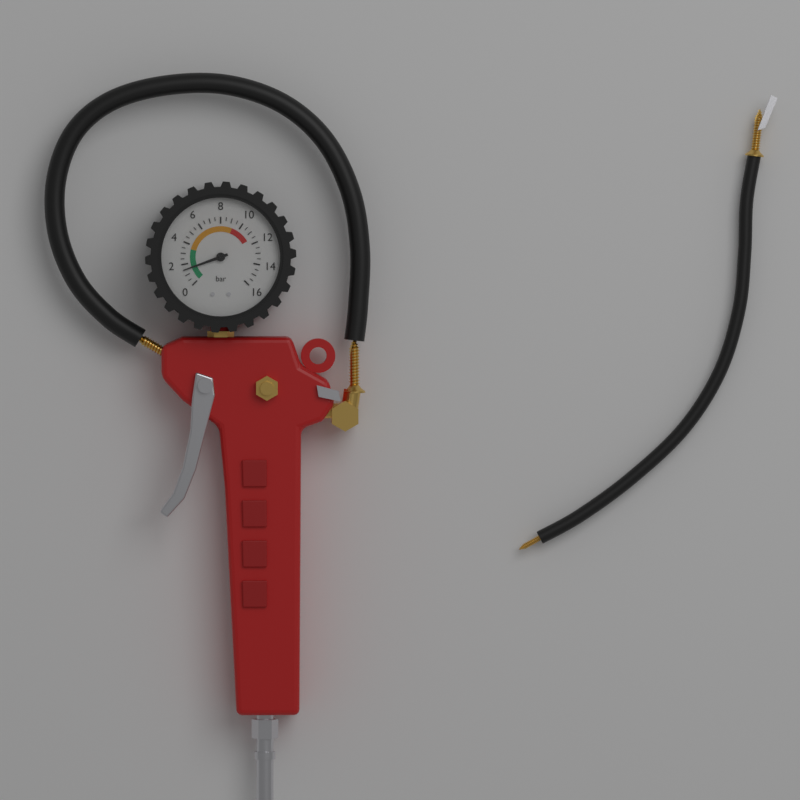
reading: 1.5 bar
